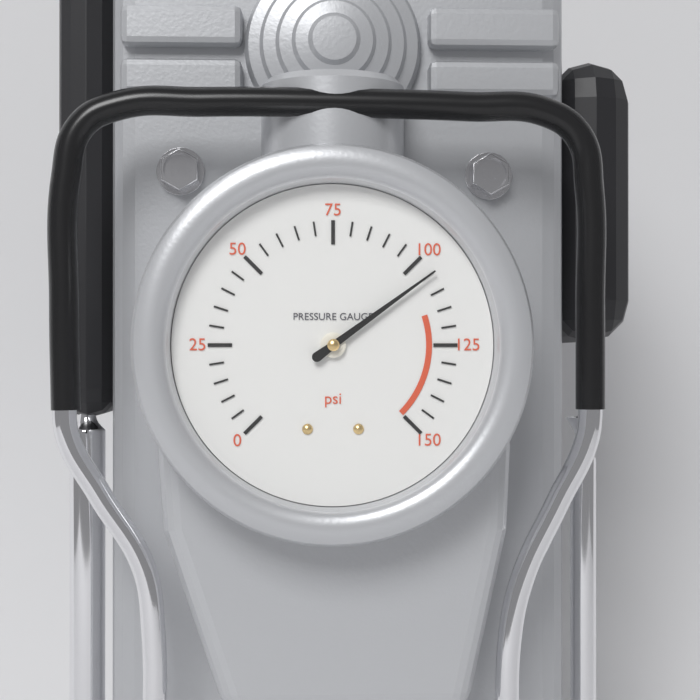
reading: 105 psi
